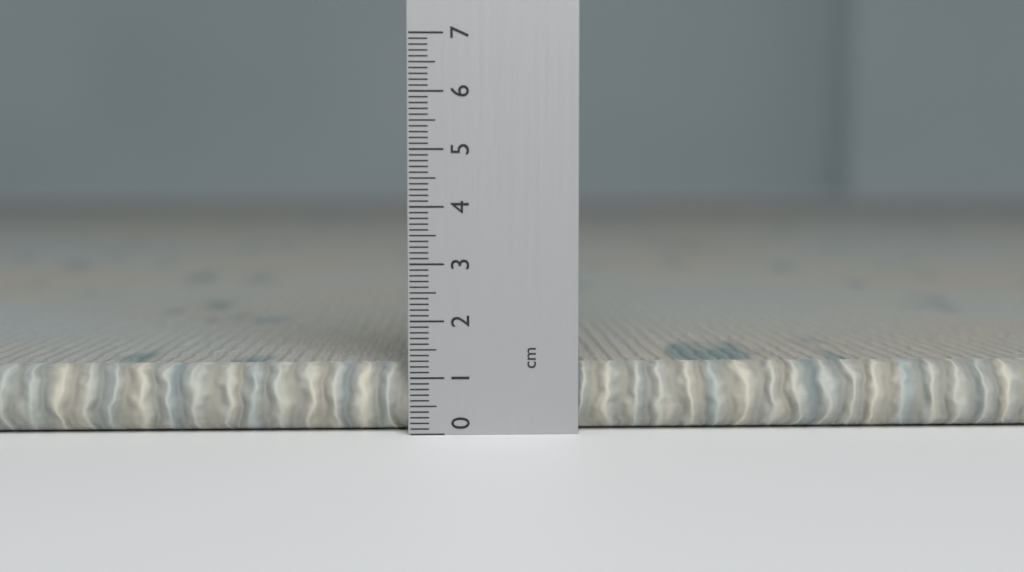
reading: 1.2 cm
